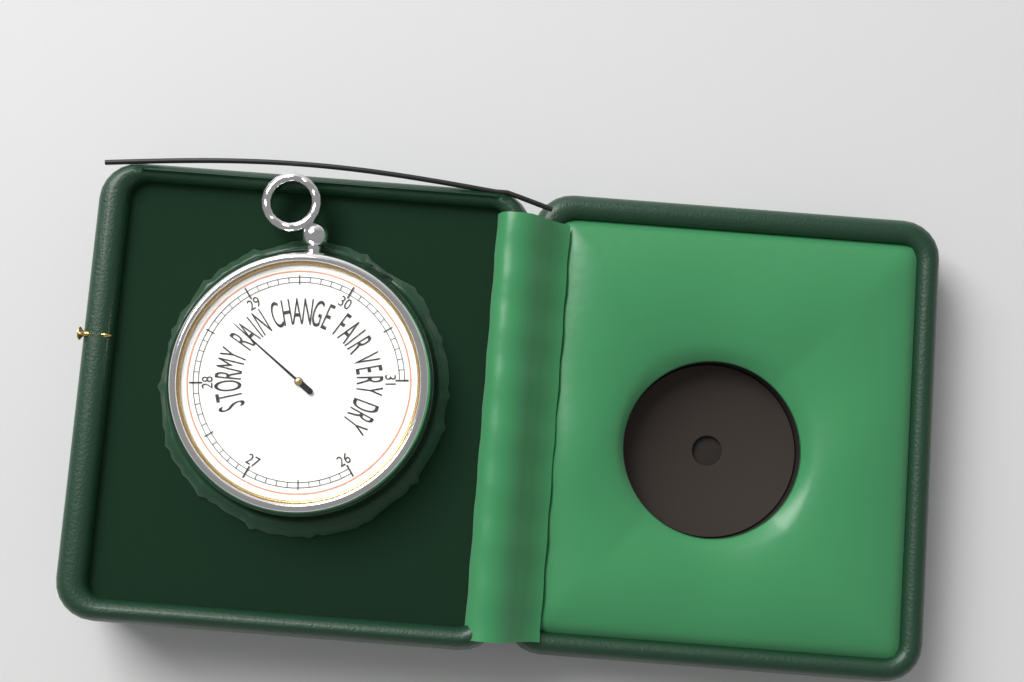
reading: 28.7 inHg
